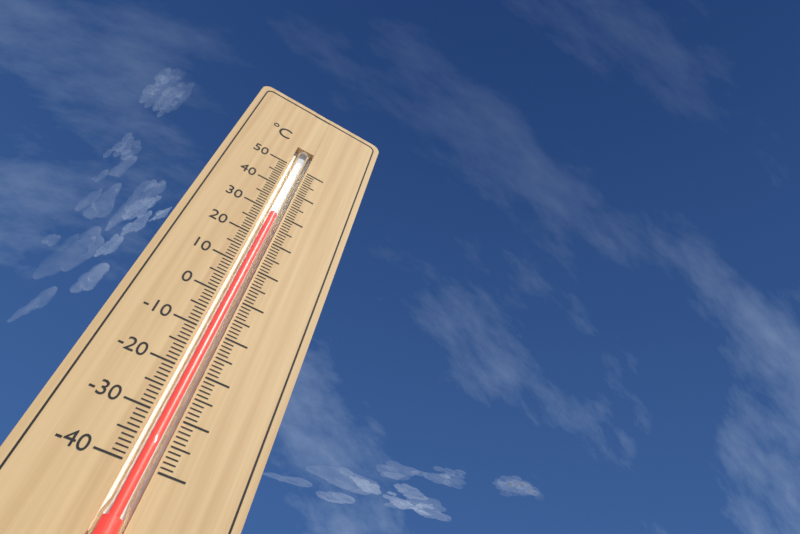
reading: 29 °C
